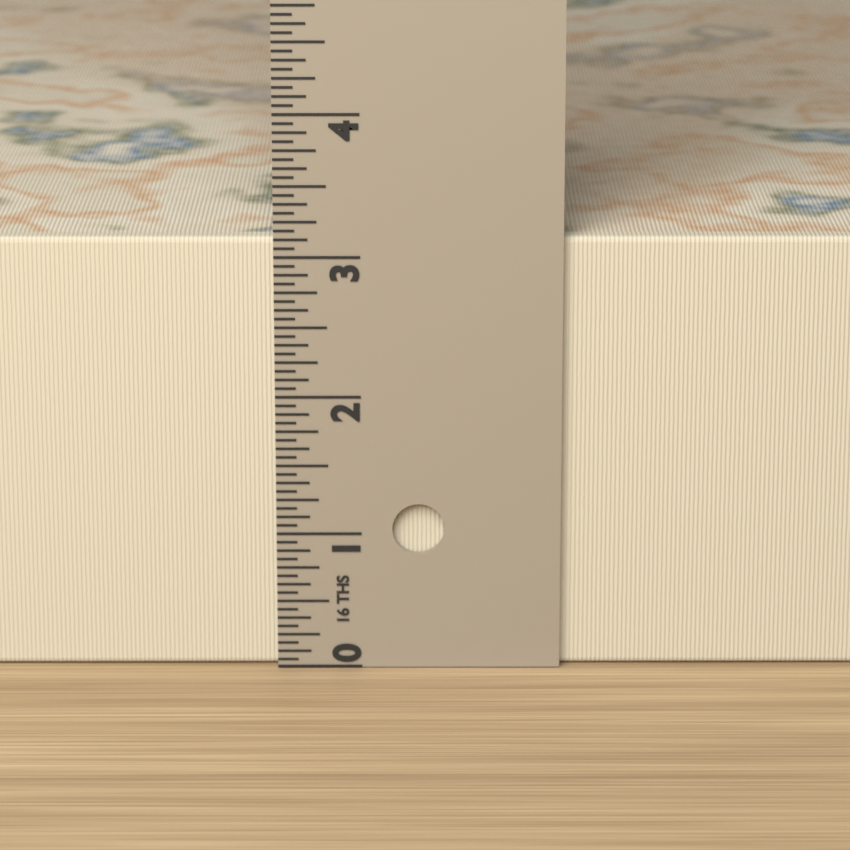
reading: 3.1250 in
